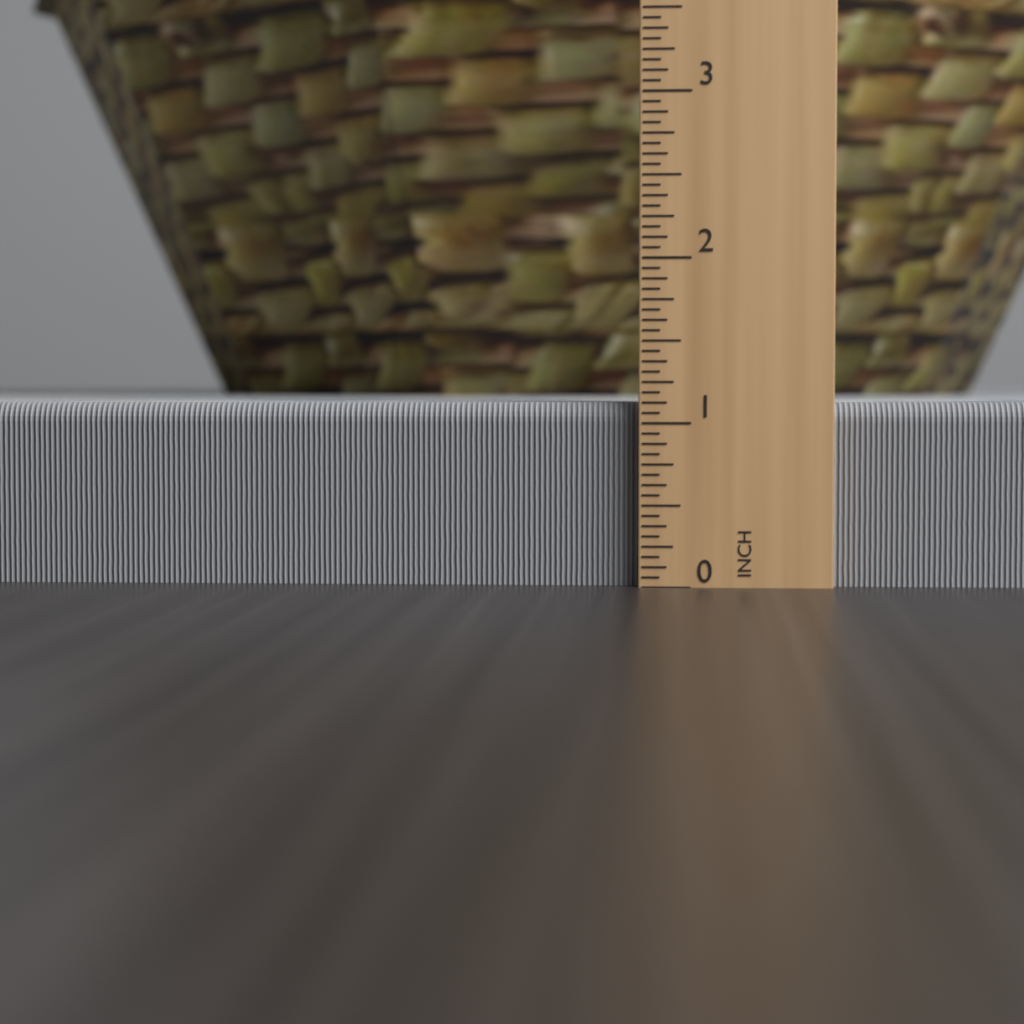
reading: 1.1250 in
